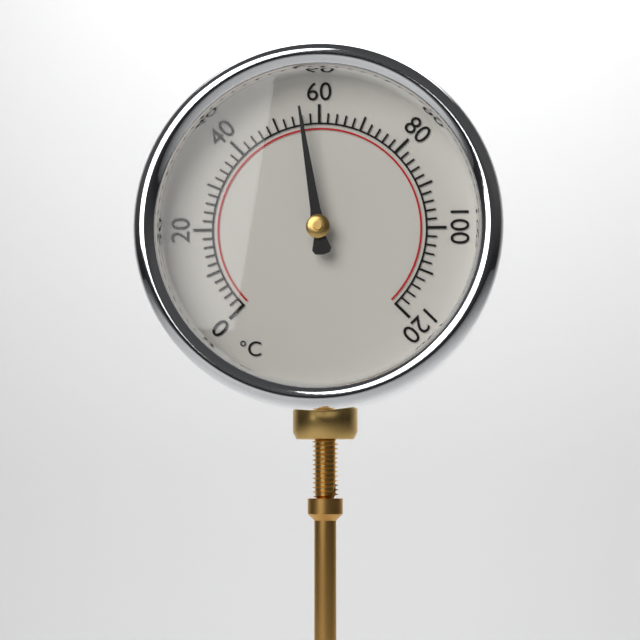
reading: 56 °C
